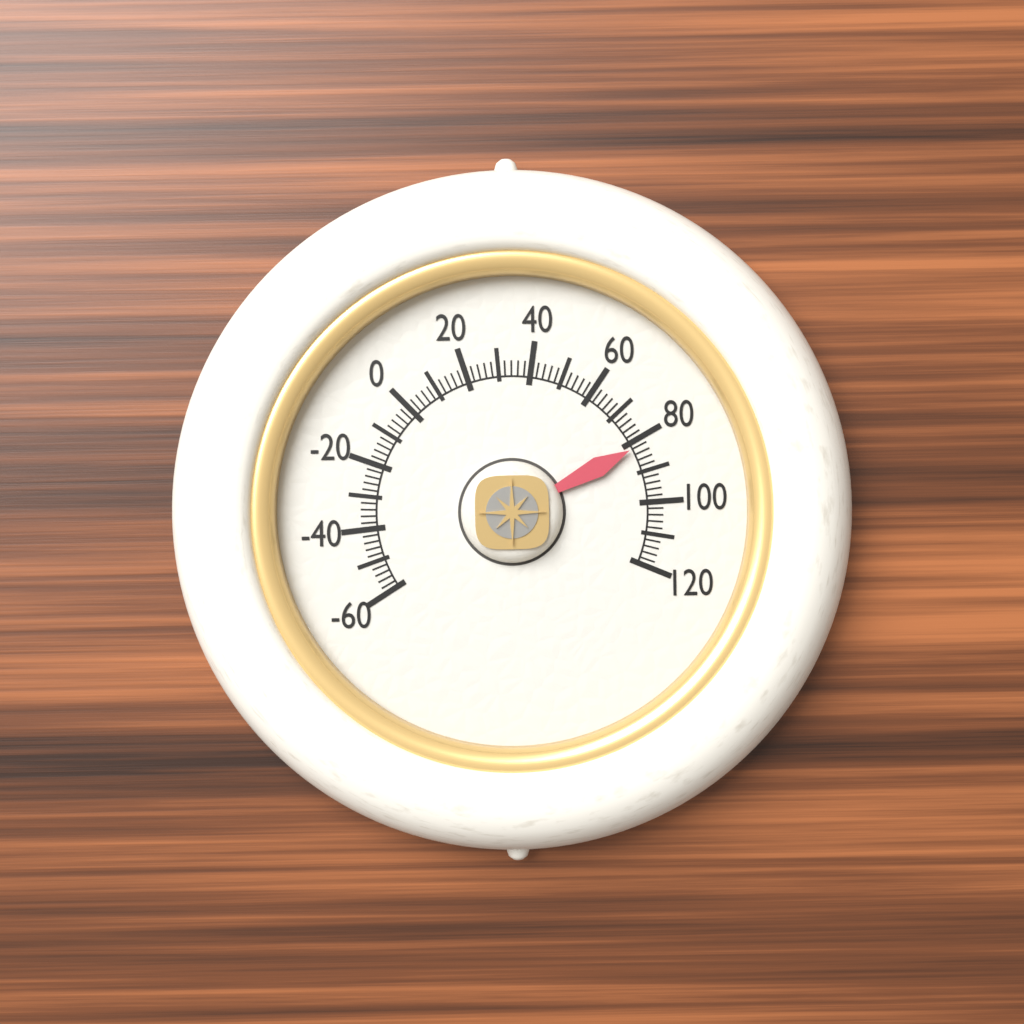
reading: 82 (no unit)
